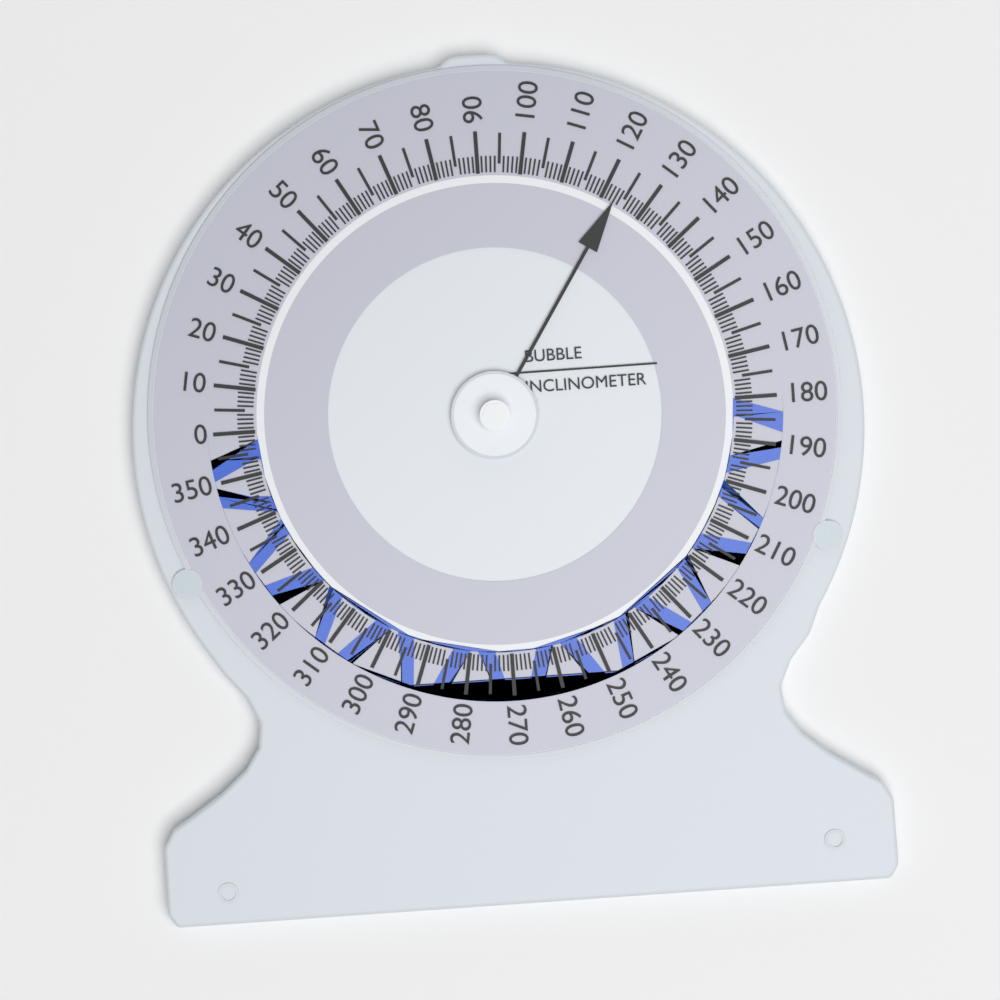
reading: 123 (no unit)
